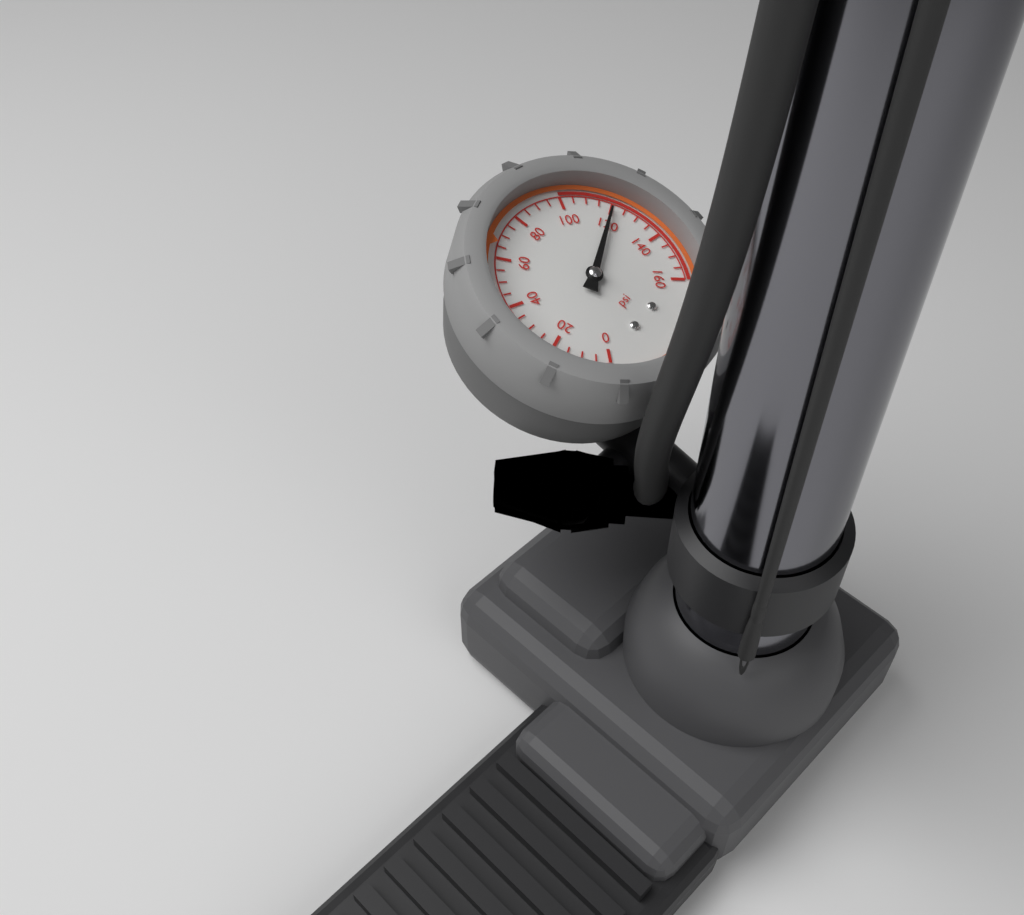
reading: 120 psi
